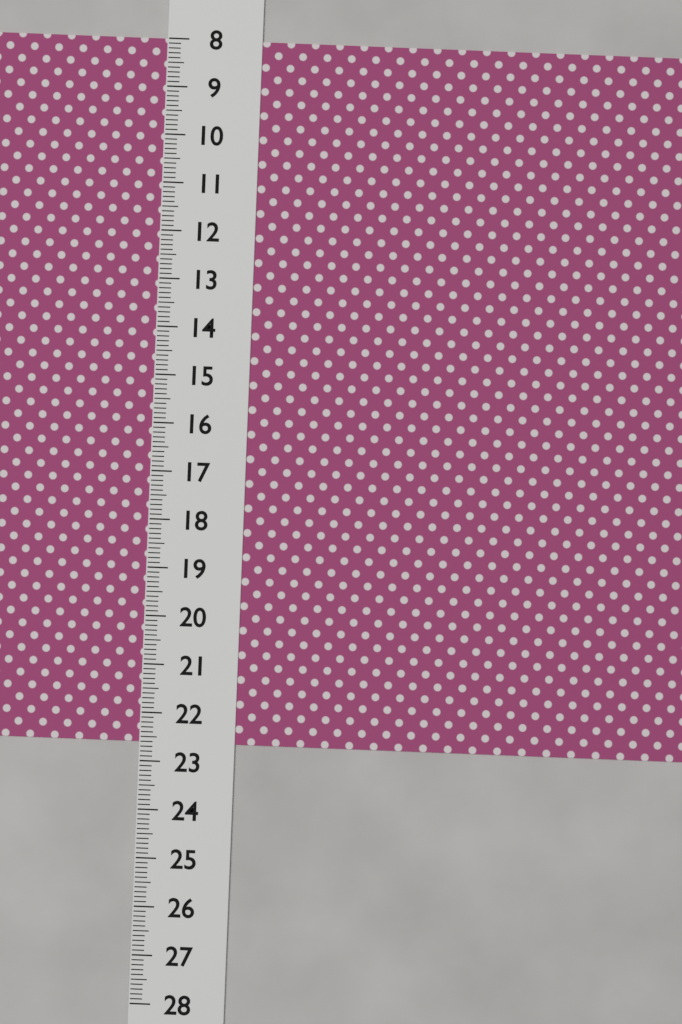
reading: 22.6 (no unit)
